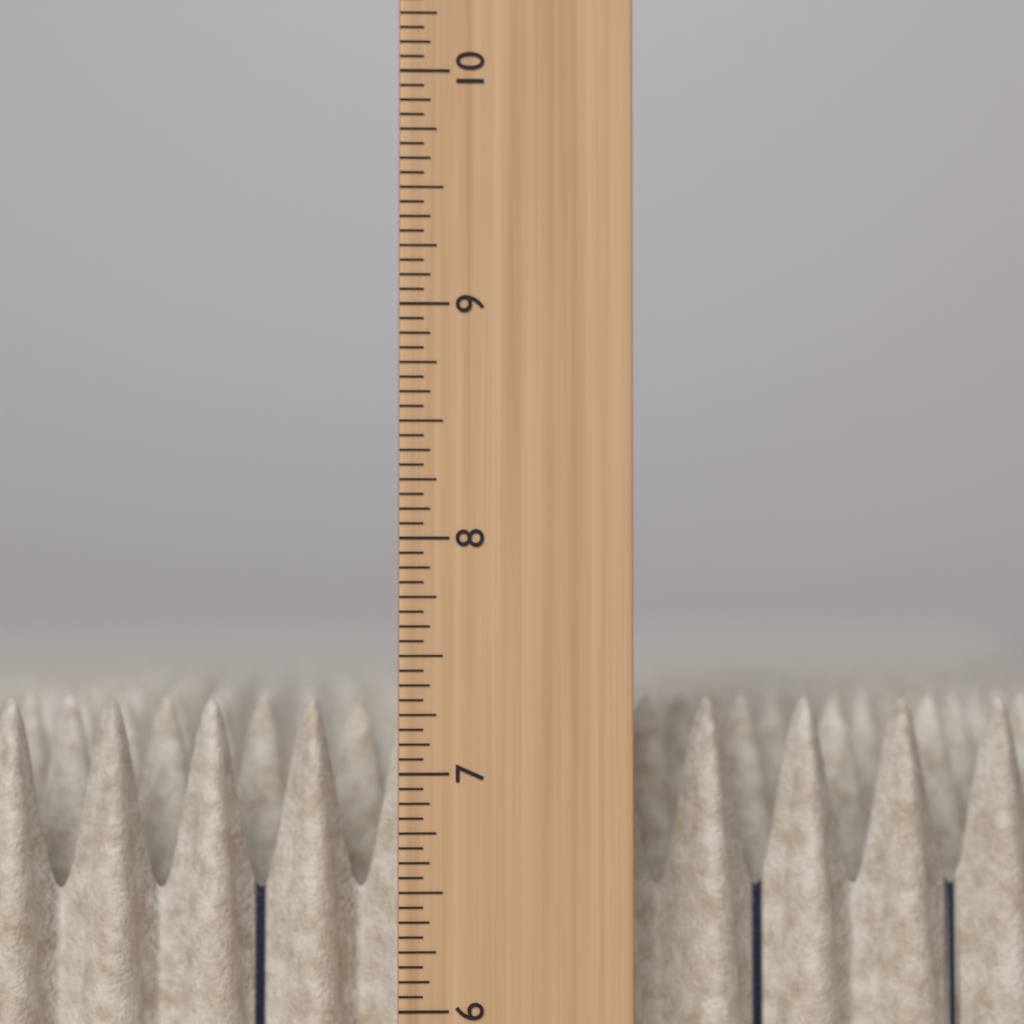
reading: 7.3125 in
